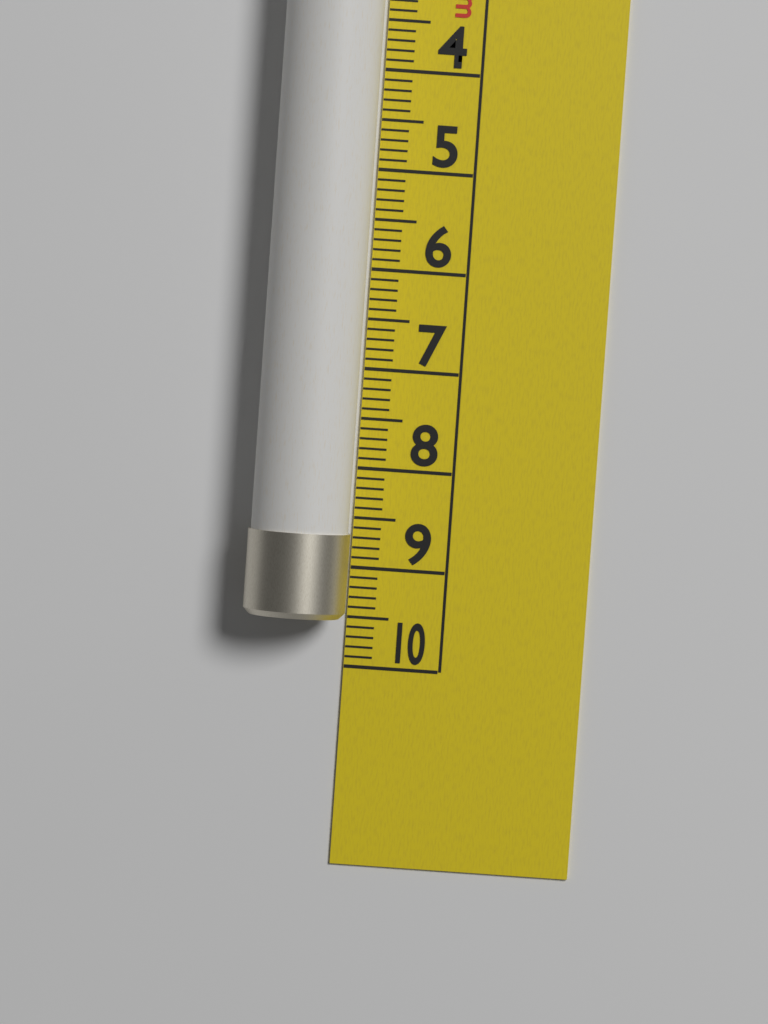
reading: 9.5 cm
